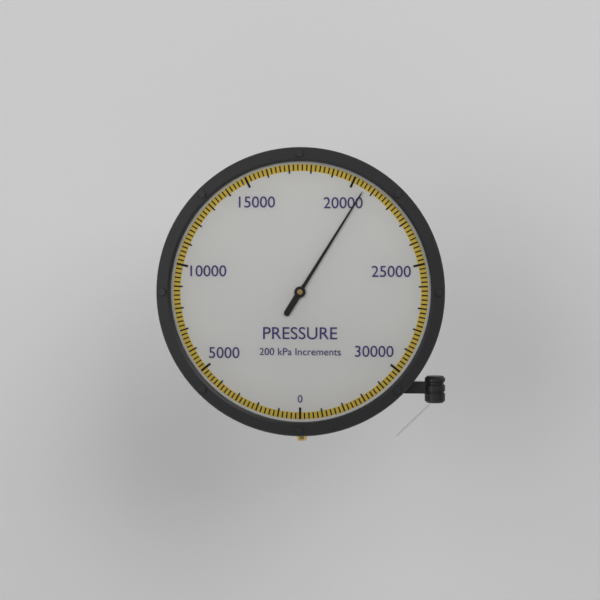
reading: 20600 kPa
